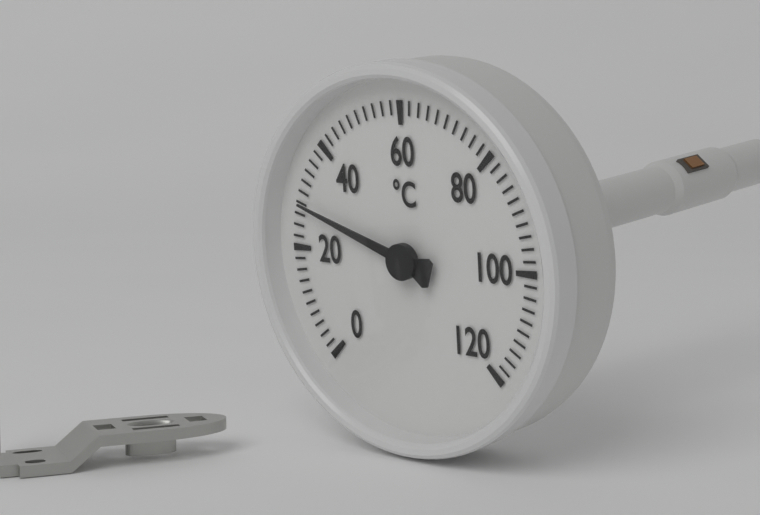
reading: 28 °C
